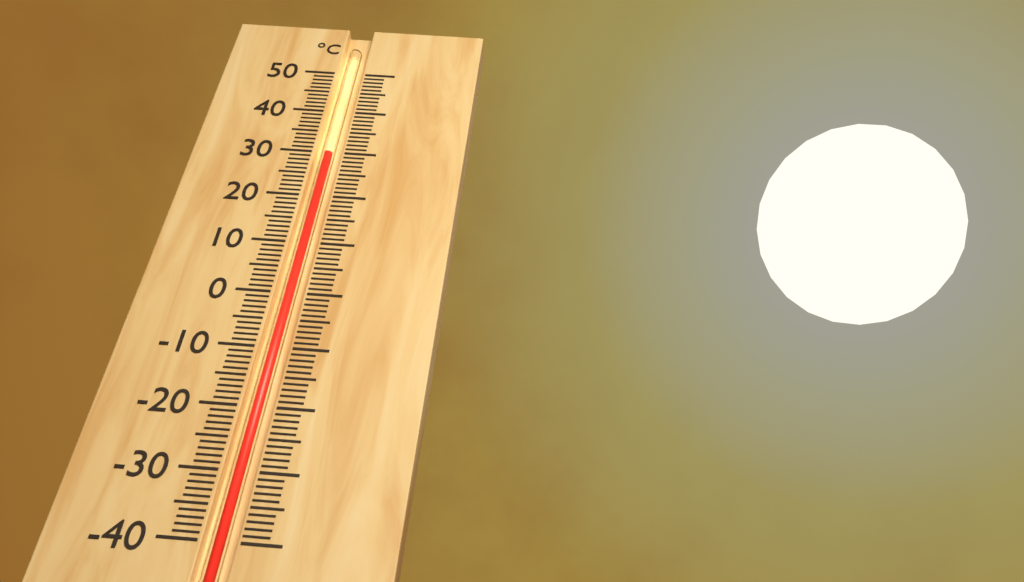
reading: 30 °C
